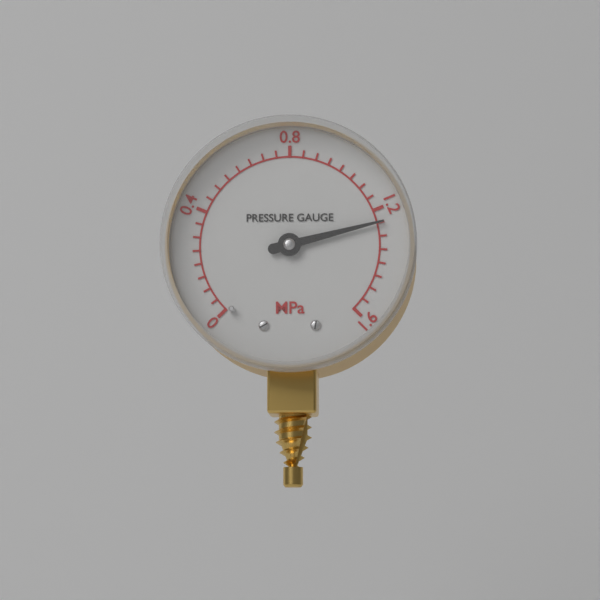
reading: 1.25 MPa
